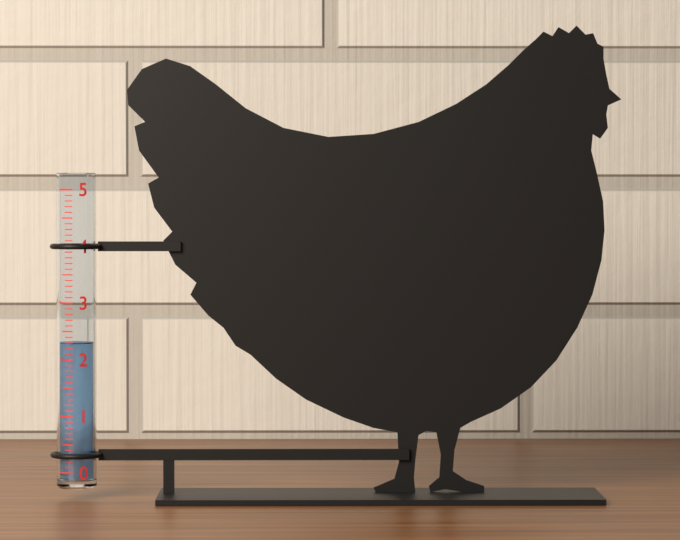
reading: 2.3 (no unit)
